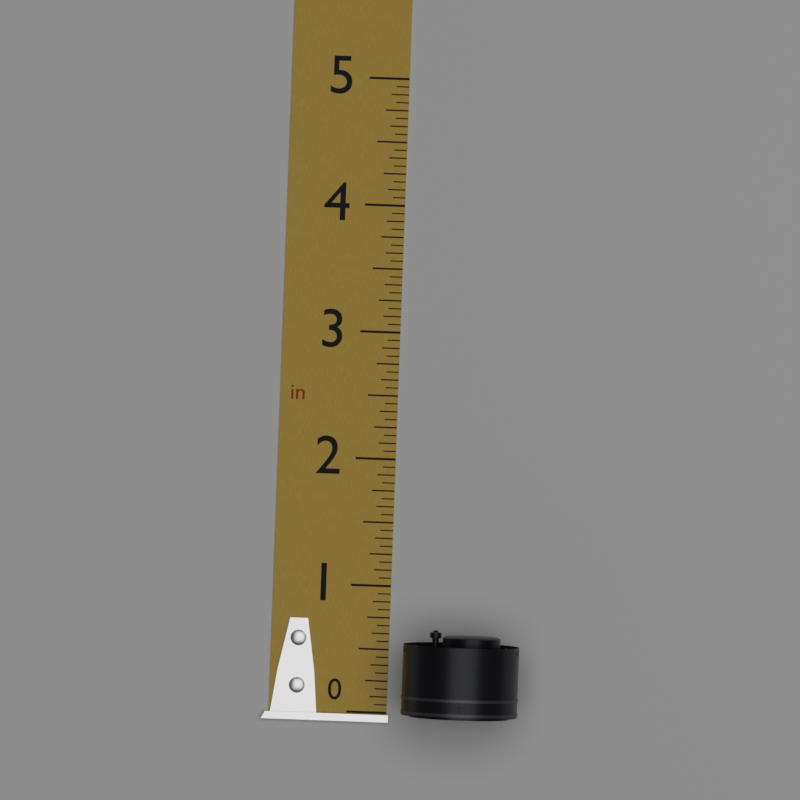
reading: 0.6875 in
